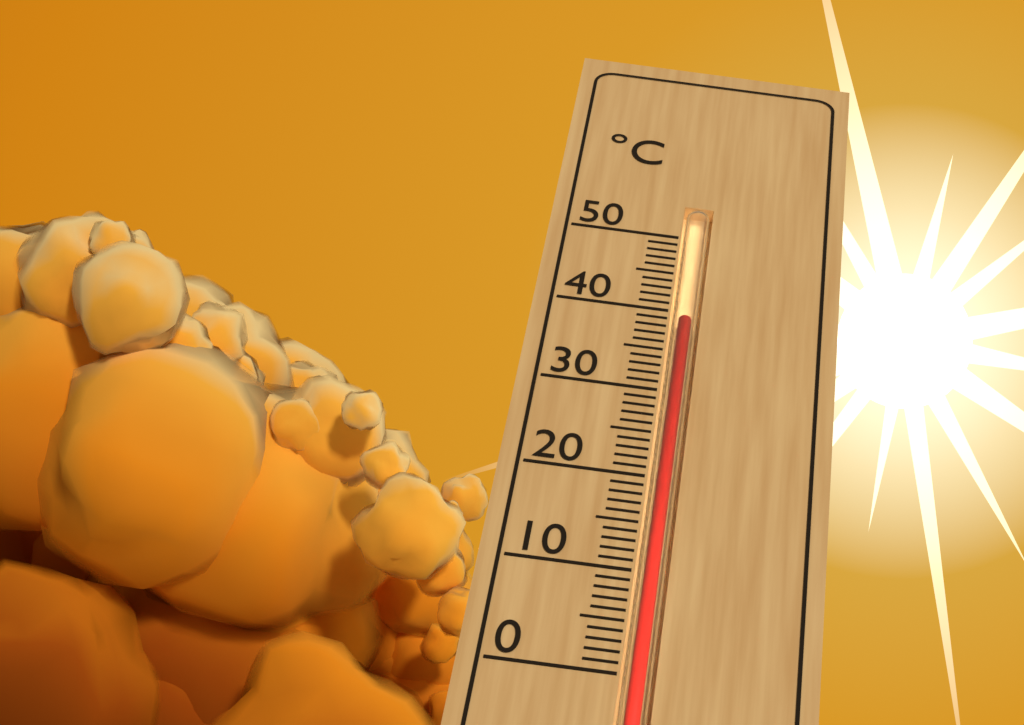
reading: 39 °C
